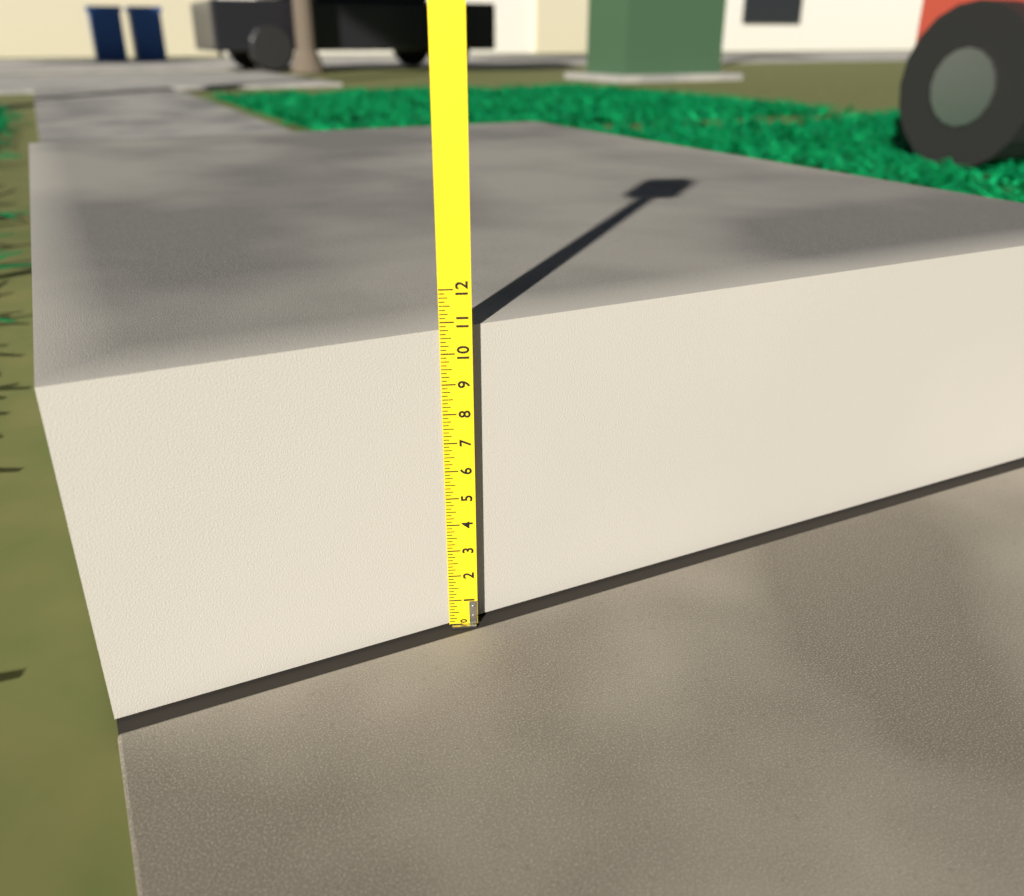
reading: 10.750 (no unit)
